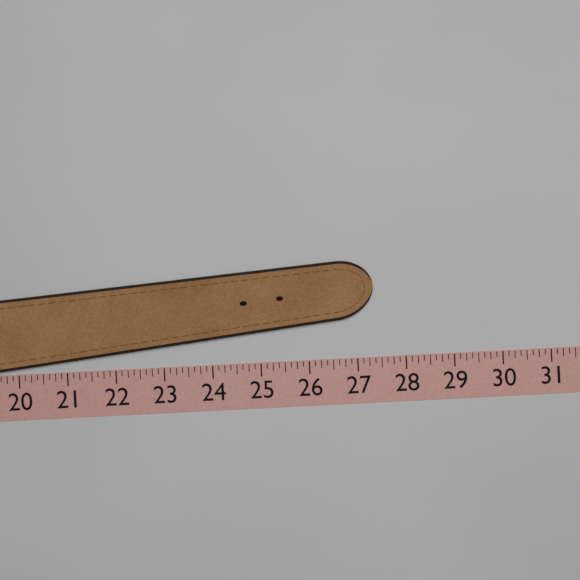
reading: 27.375 (no unit)
